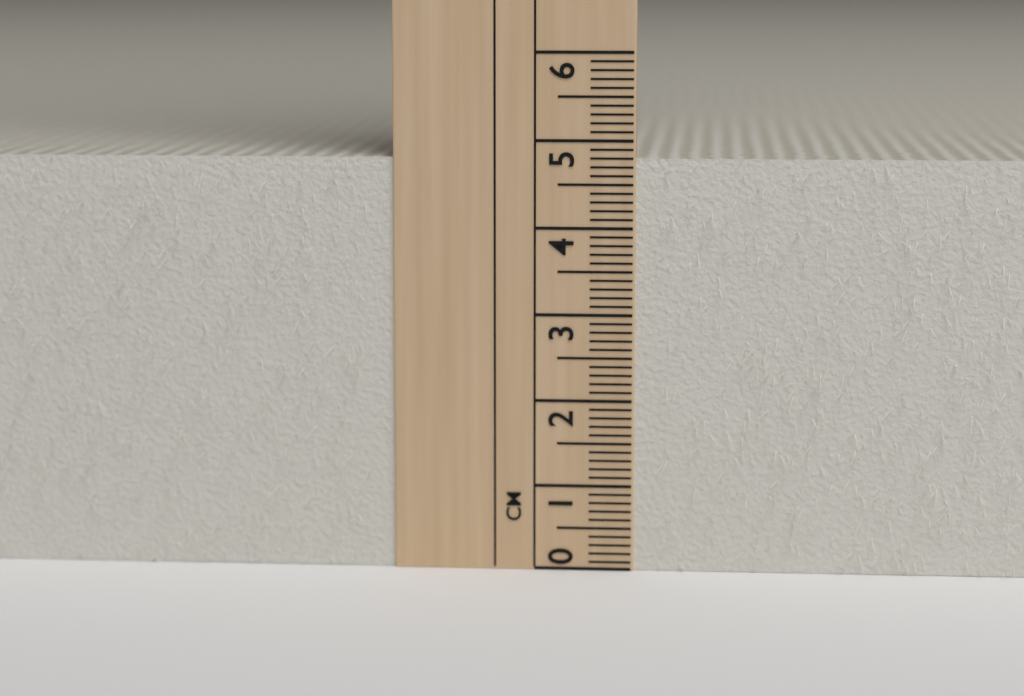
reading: 4.8 cm
